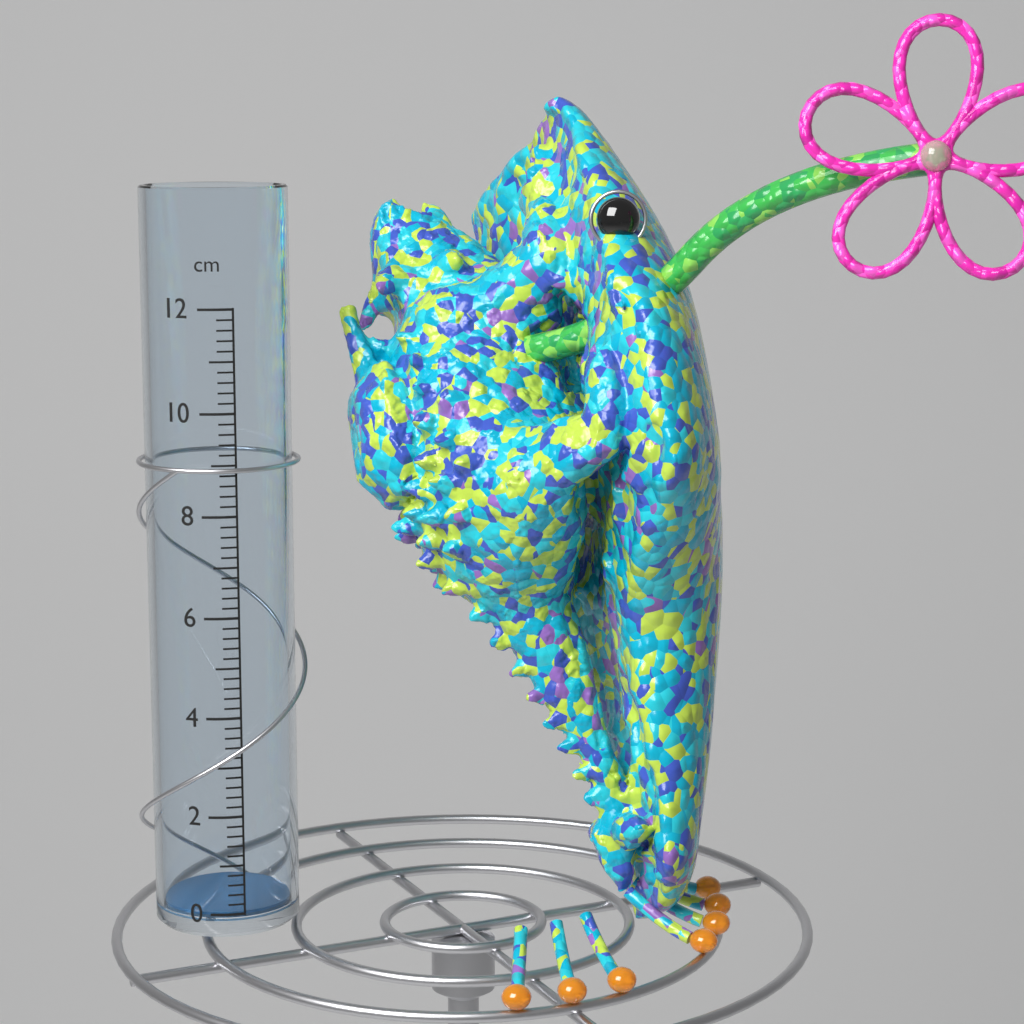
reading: 0.0 cm
